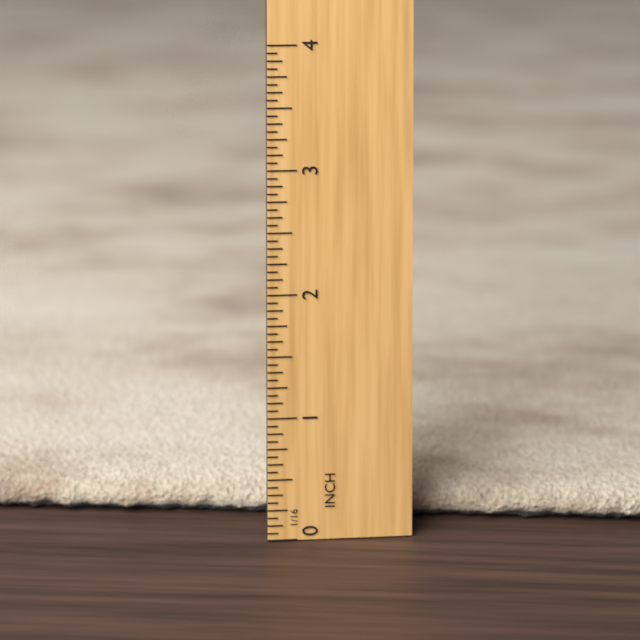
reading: 0.2500 in
